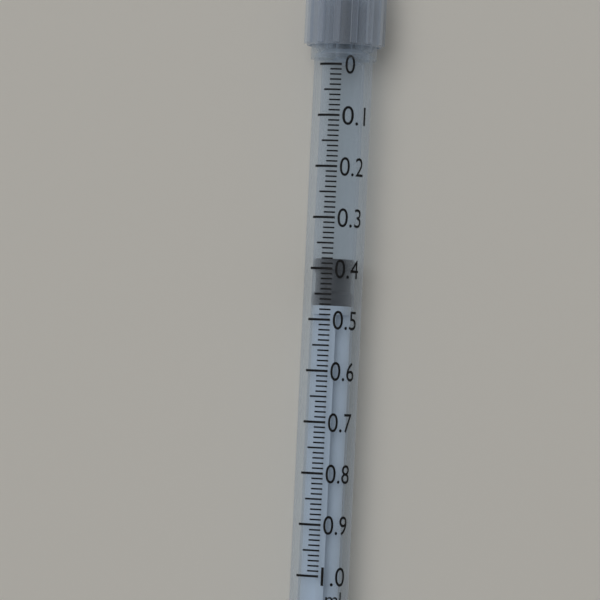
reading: 0.38 ml
